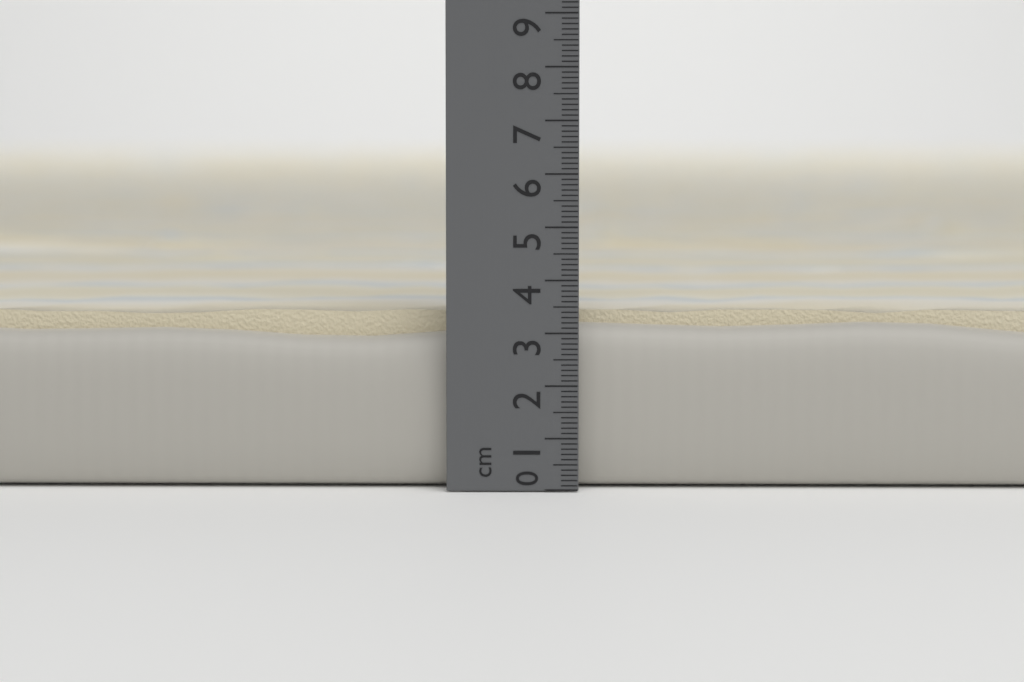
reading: 3.5 cm
